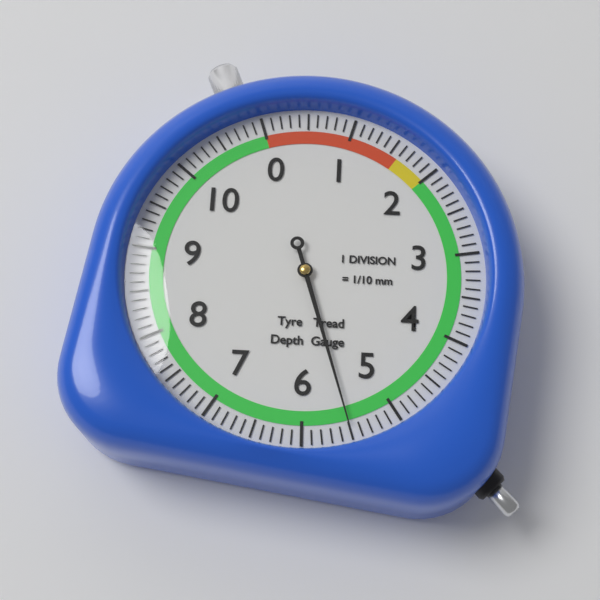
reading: 5.5 mm
